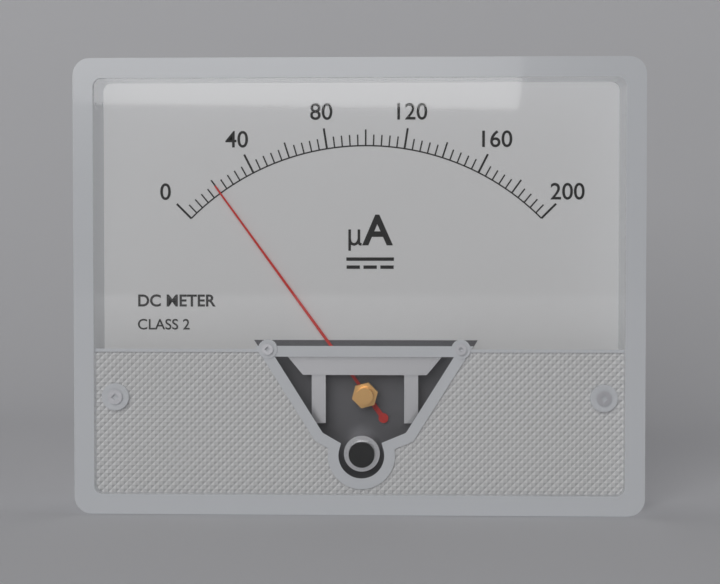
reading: 20 µA
